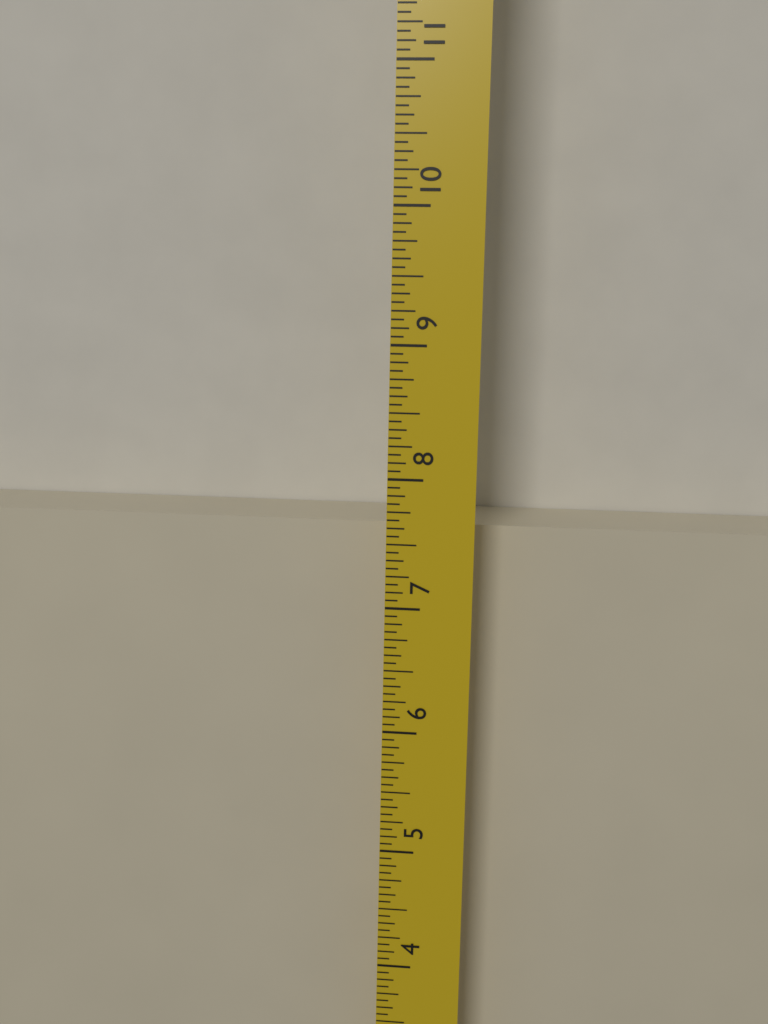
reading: 7.5625 in
